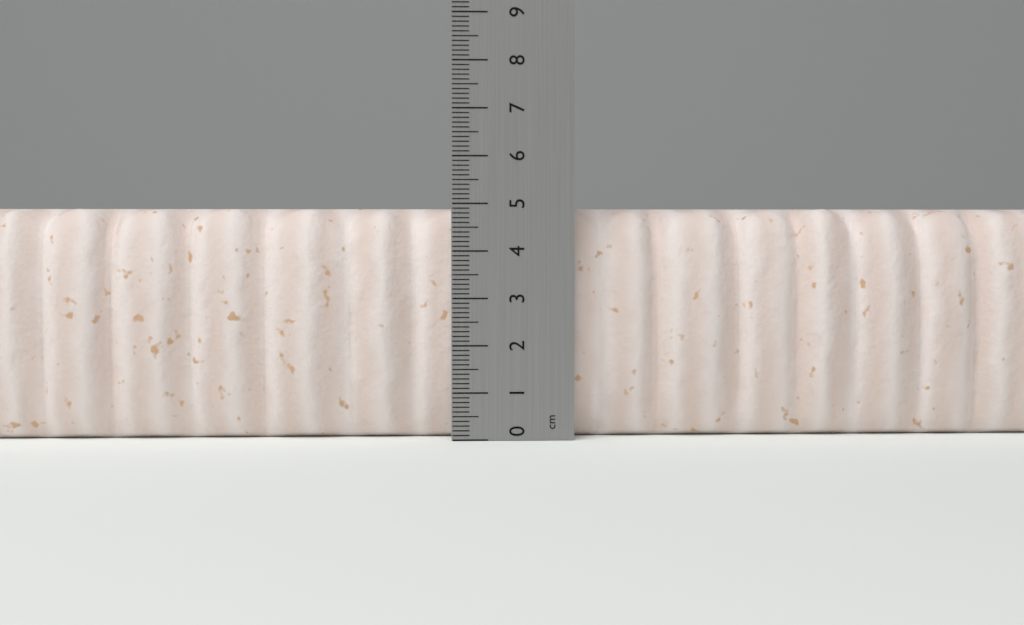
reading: 4.9 cm
